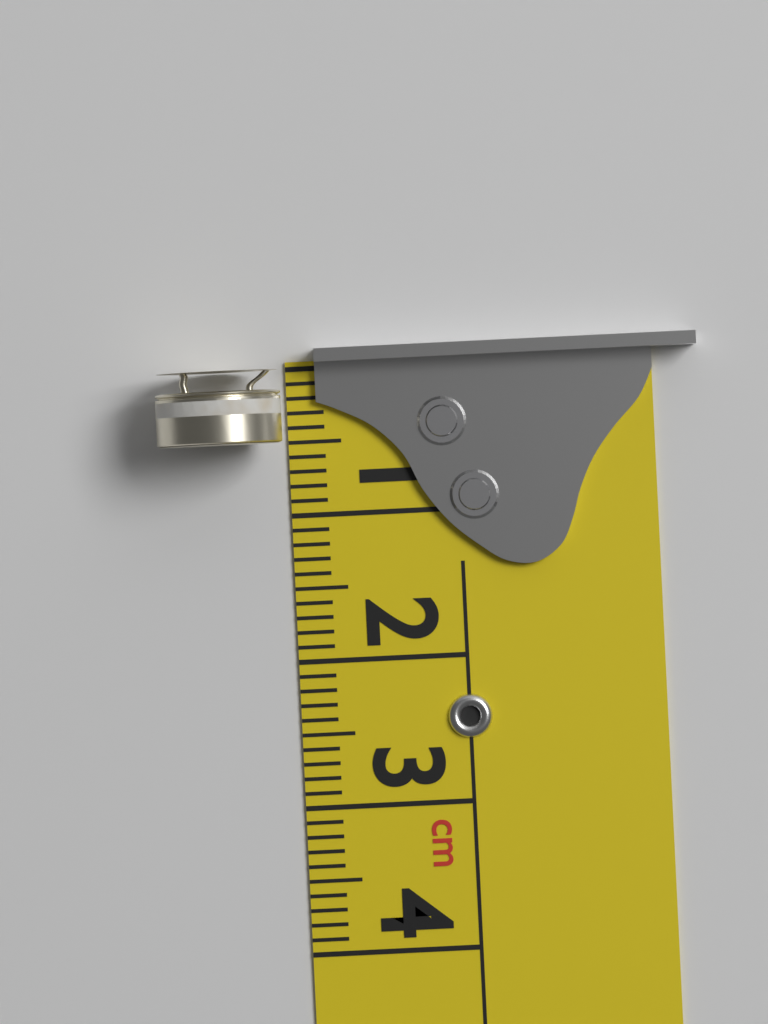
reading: 0.5 cm
